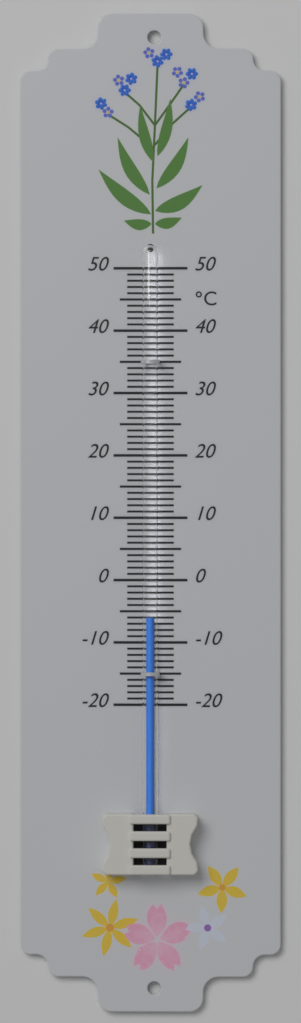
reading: -6 °C
